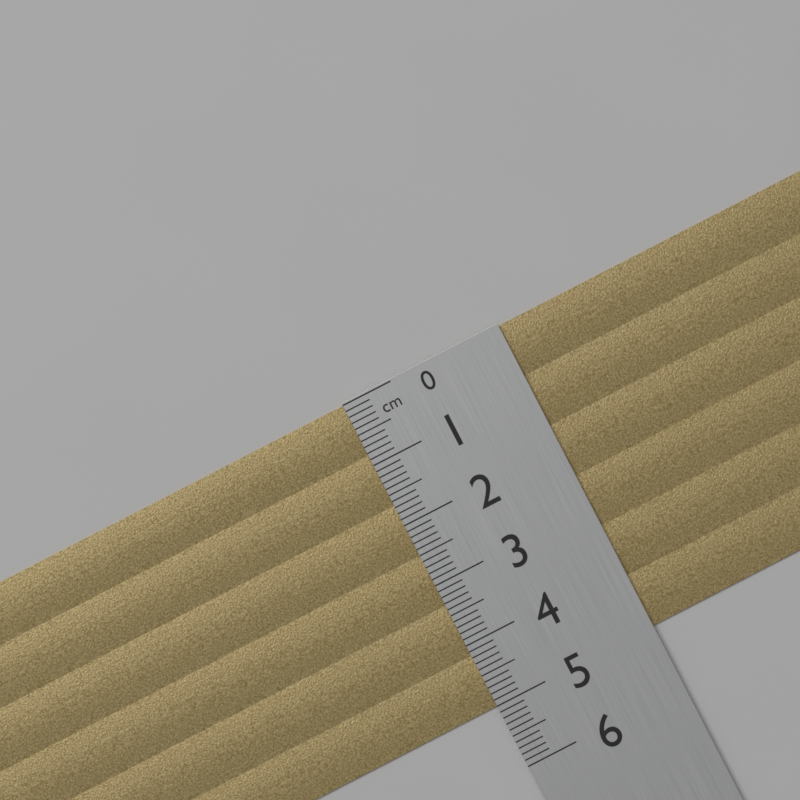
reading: 5.0 cm
